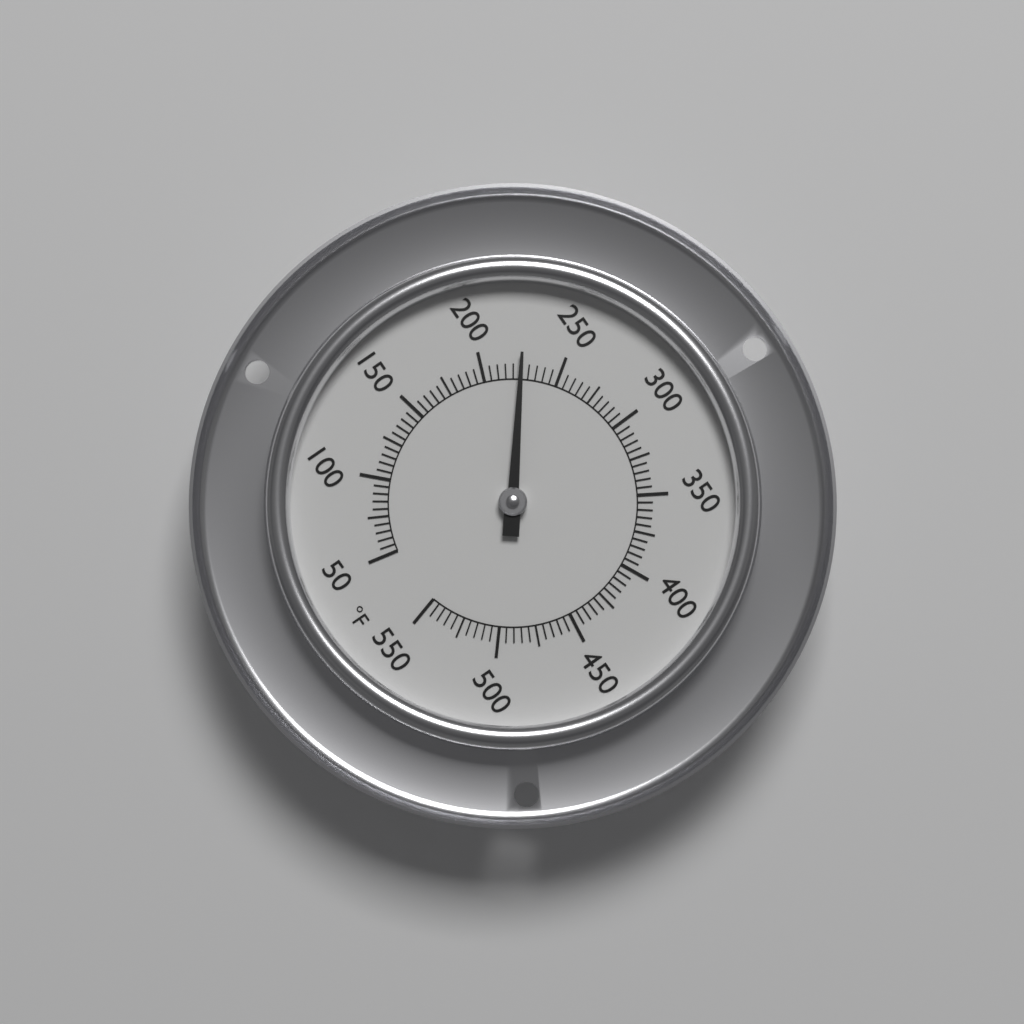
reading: 225 °F
